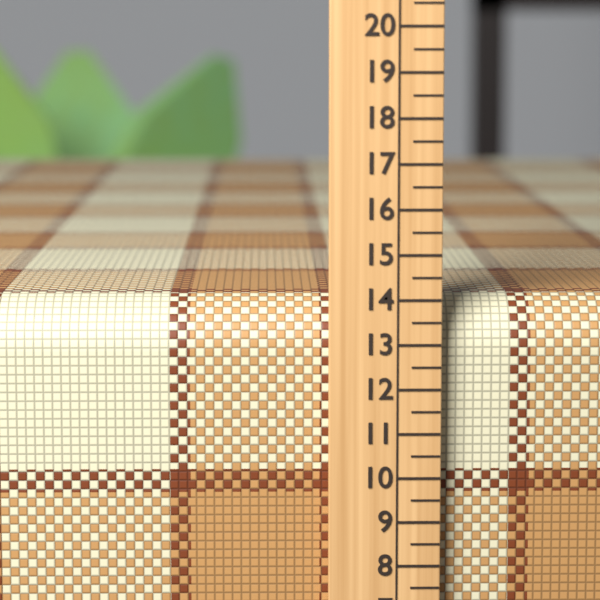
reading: 14.0 (no unit)
